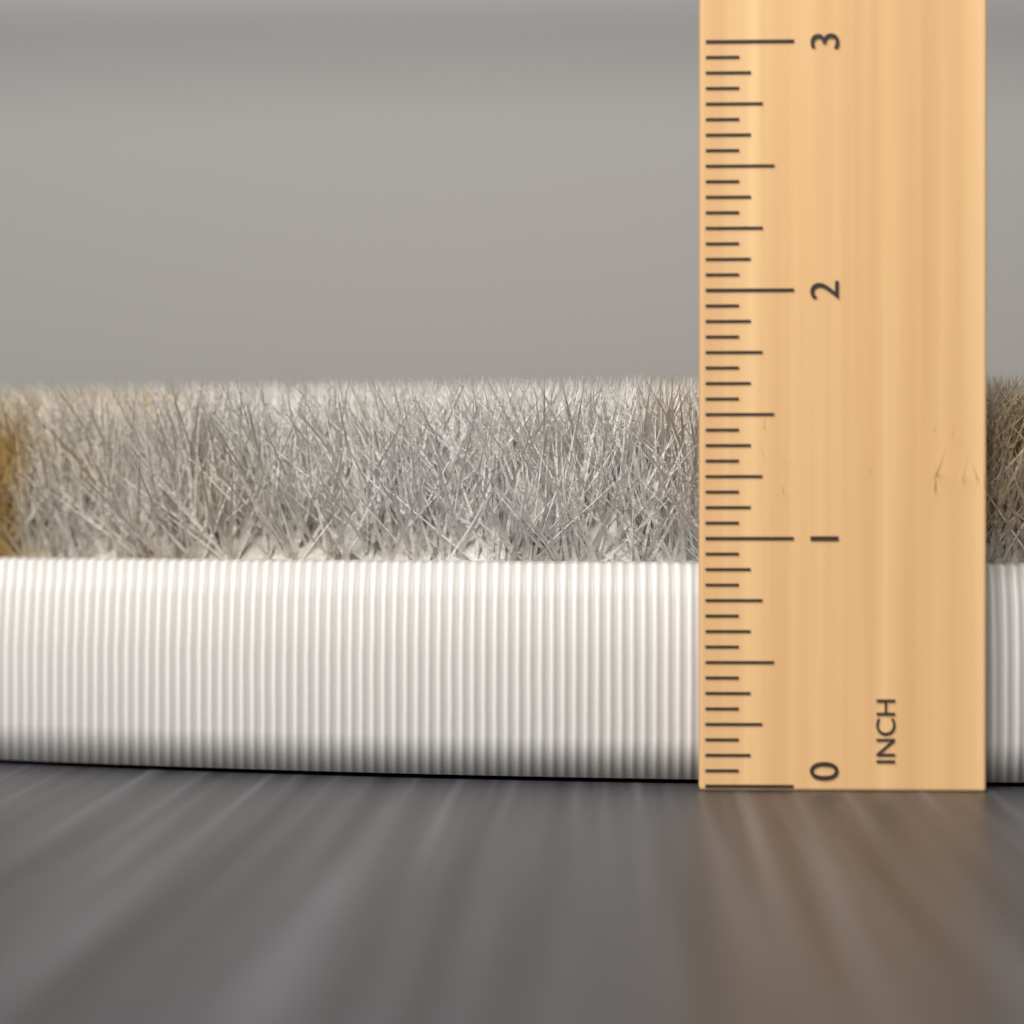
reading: 1.6875 in
